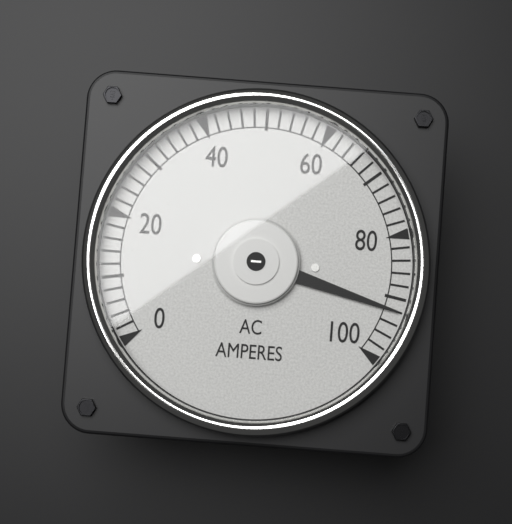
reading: 92 A
